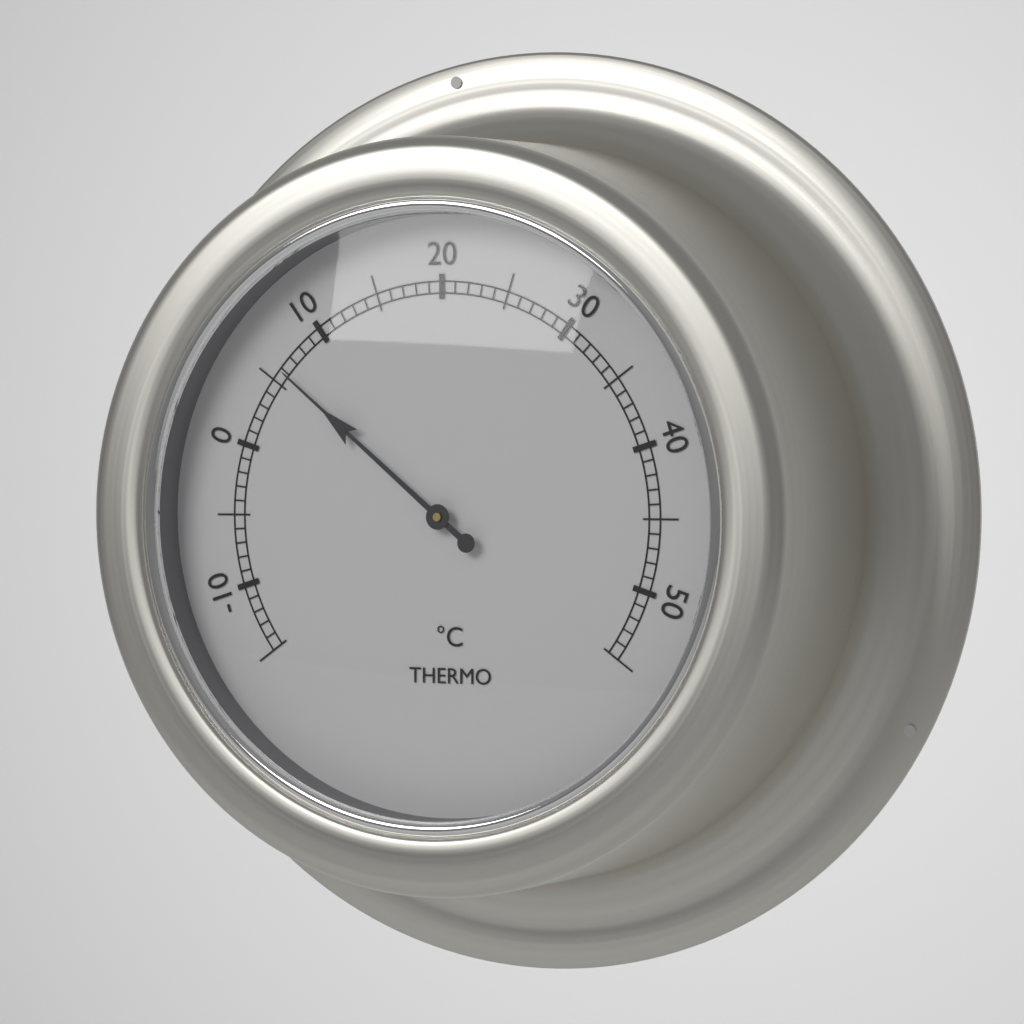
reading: 6 °C
